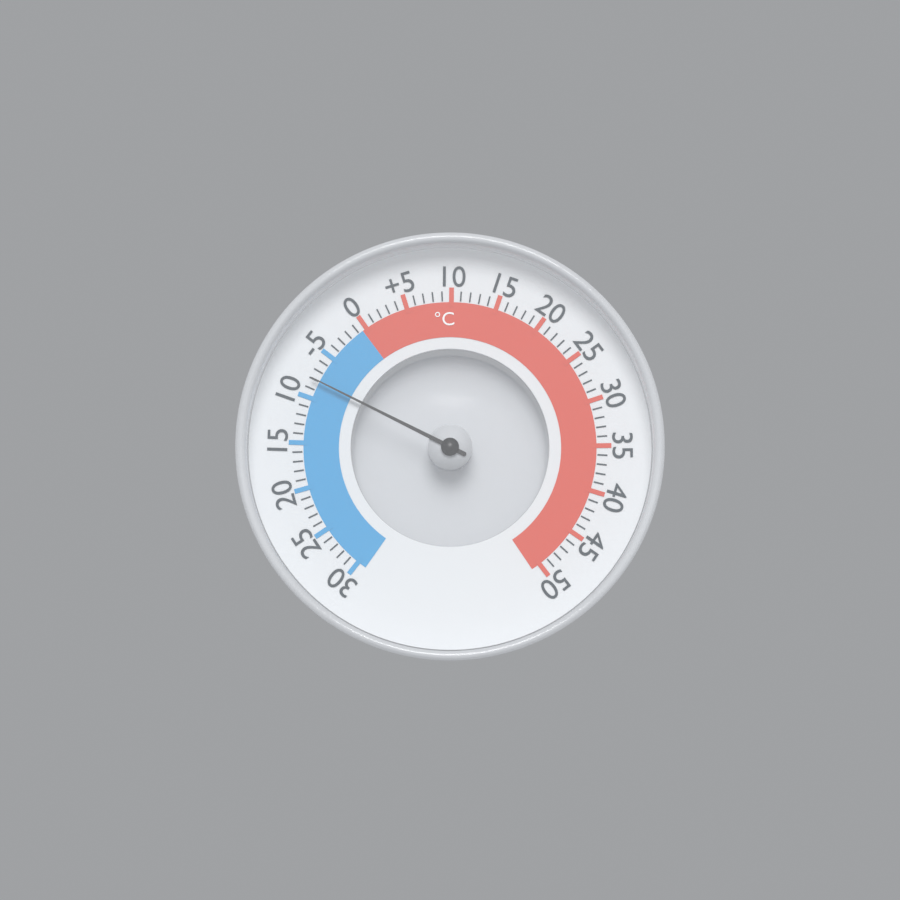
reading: -8 °C
